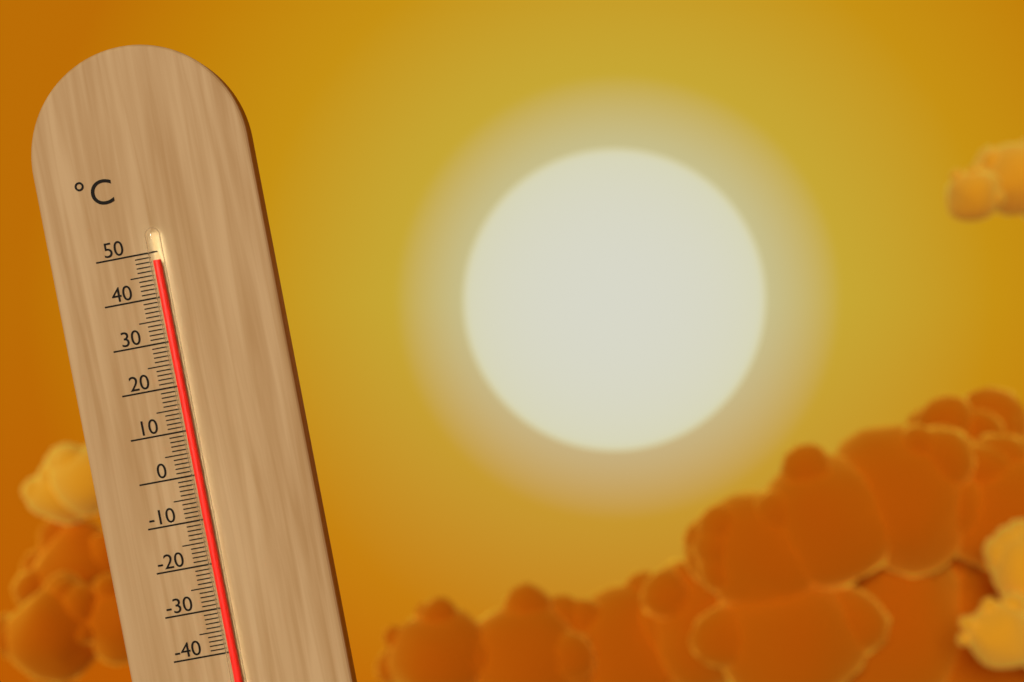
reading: 48 °C
